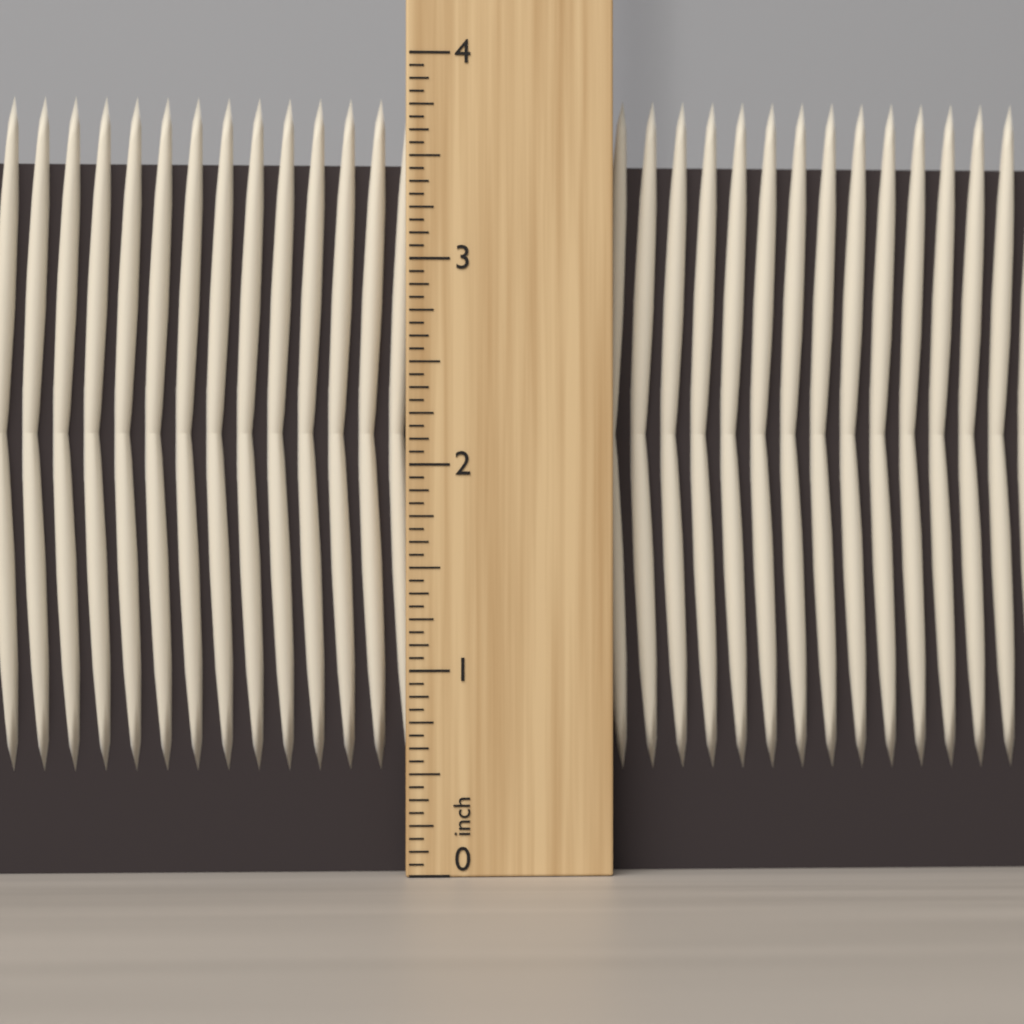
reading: 3.8125 inch
